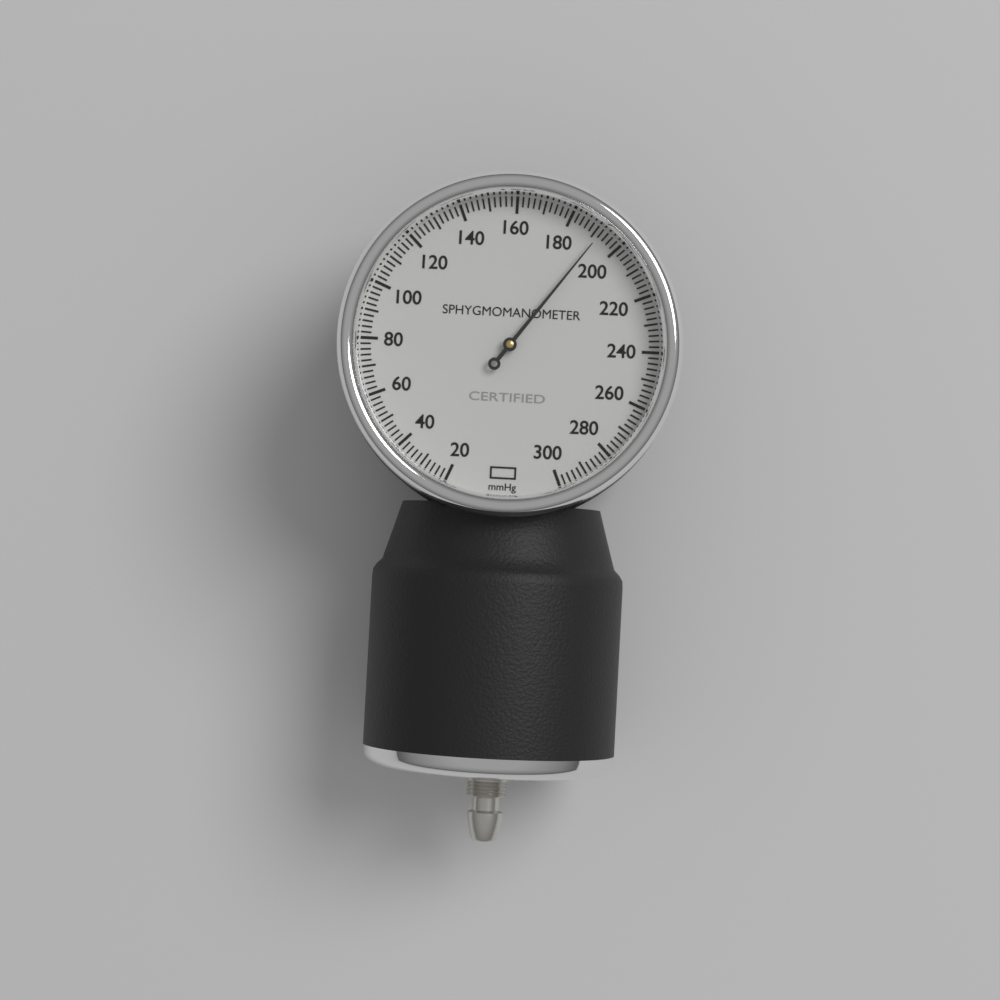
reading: 192 mmHg
